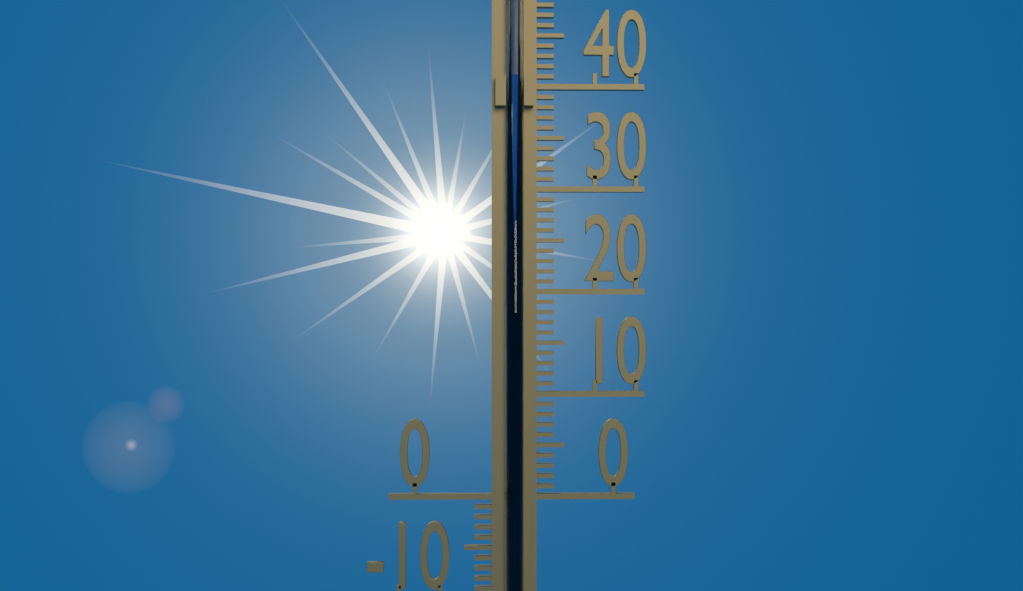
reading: 41 °C
